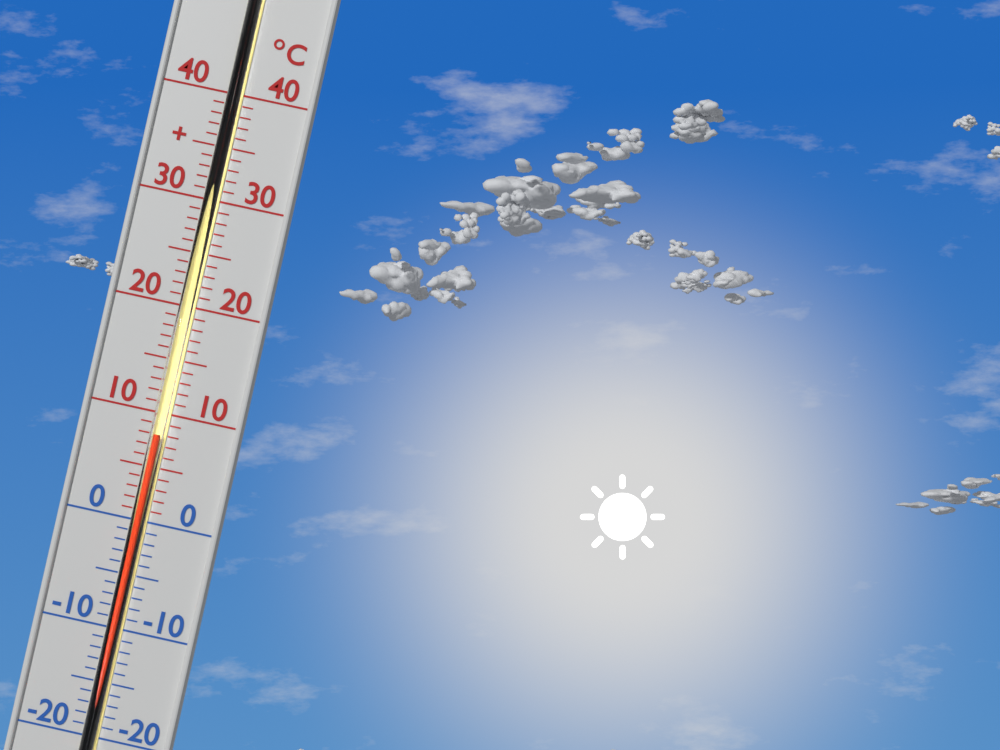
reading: 8 °C
